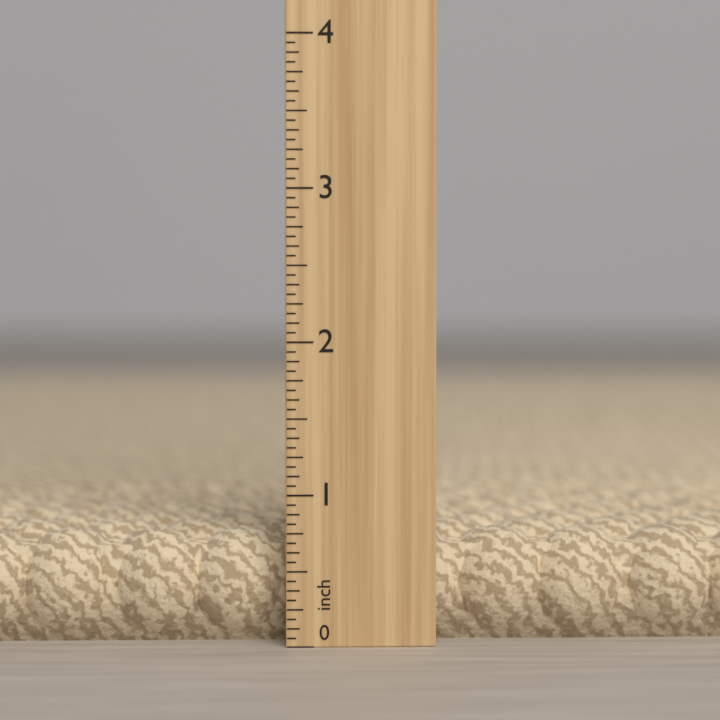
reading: 0.7500 in
